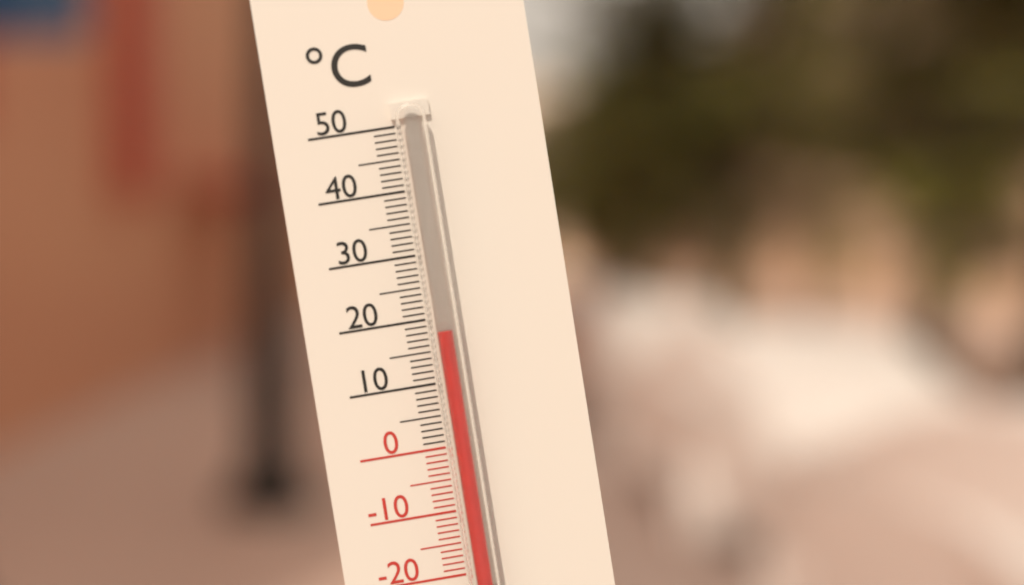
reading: 18 °C
